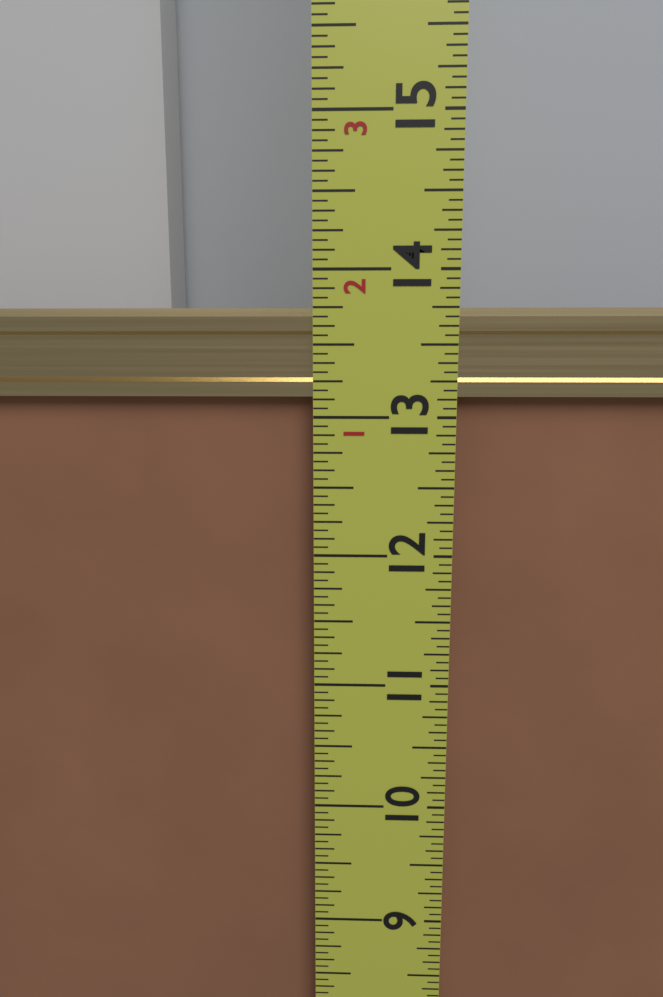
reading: 13.7500 in
